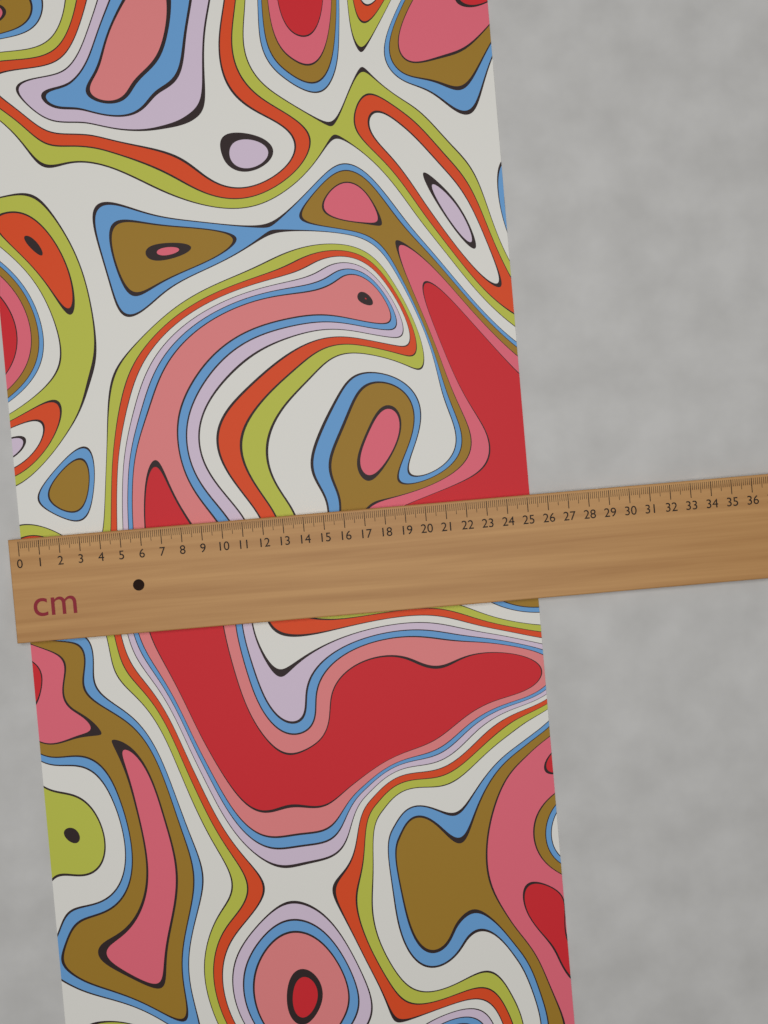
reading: 25.2 cm
